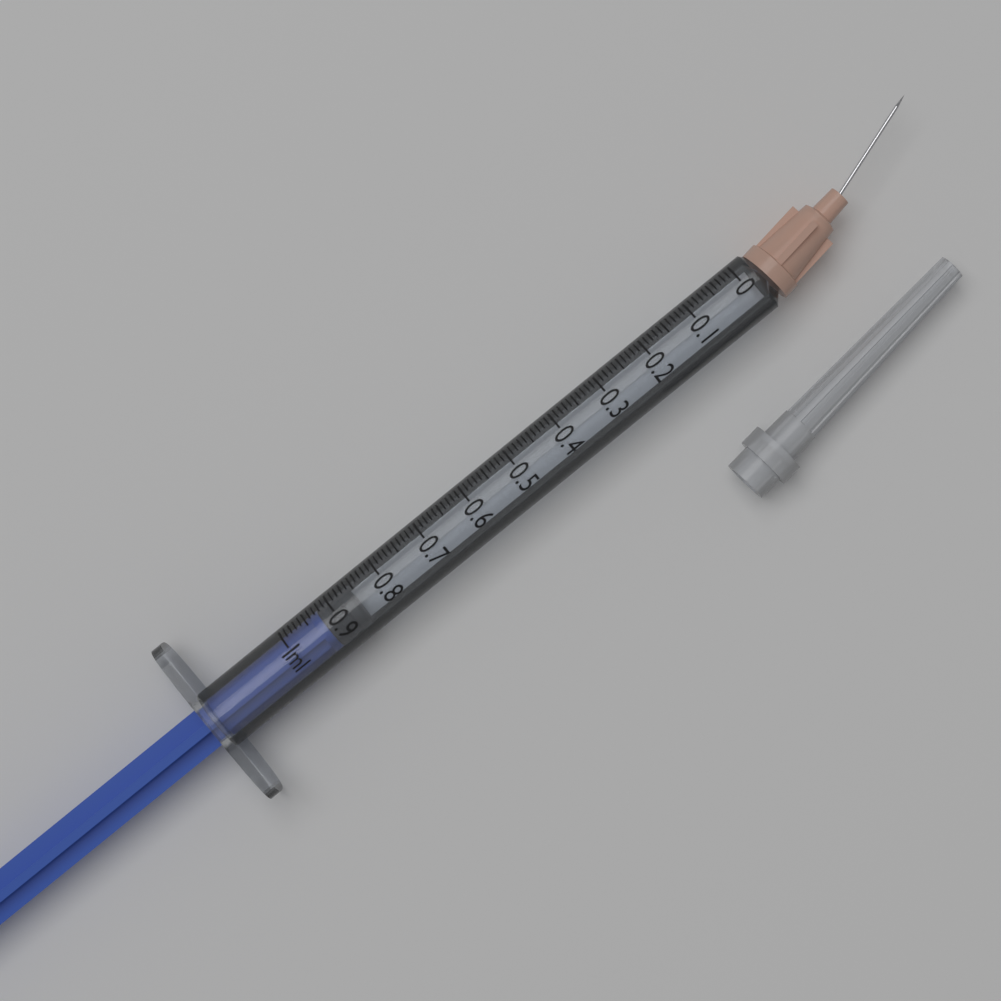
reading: 0.86 ml
